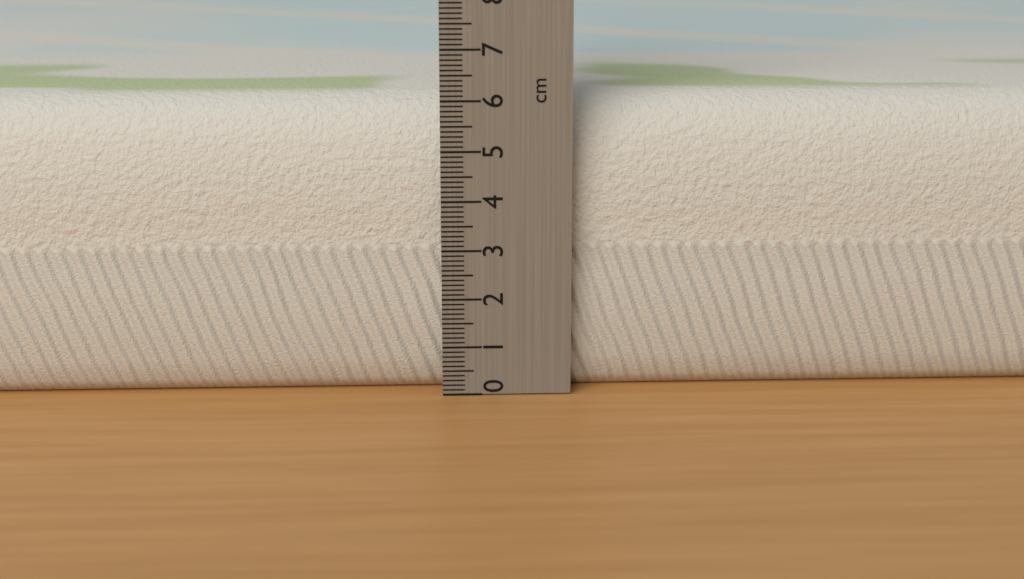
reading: 6.0 cm
